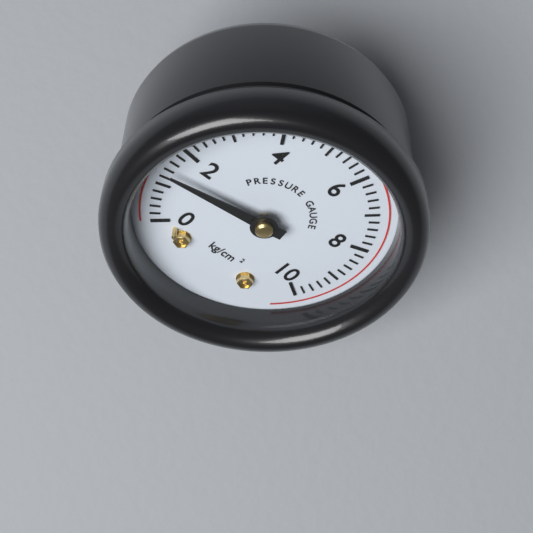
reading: 1.4 kg/cm²
